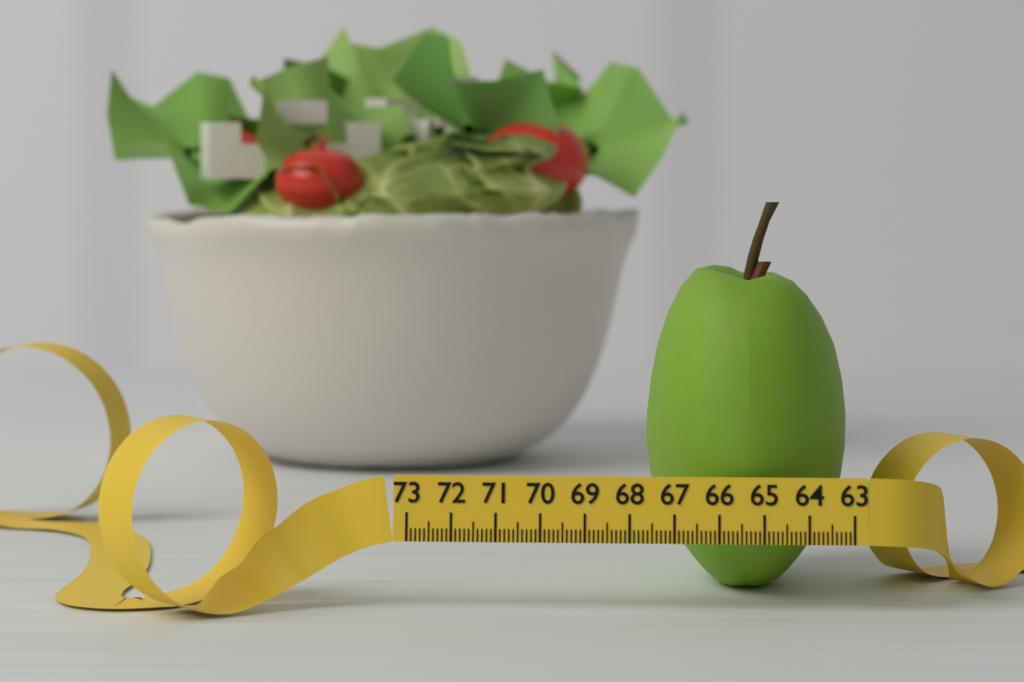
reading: 67.7 (no unit)
